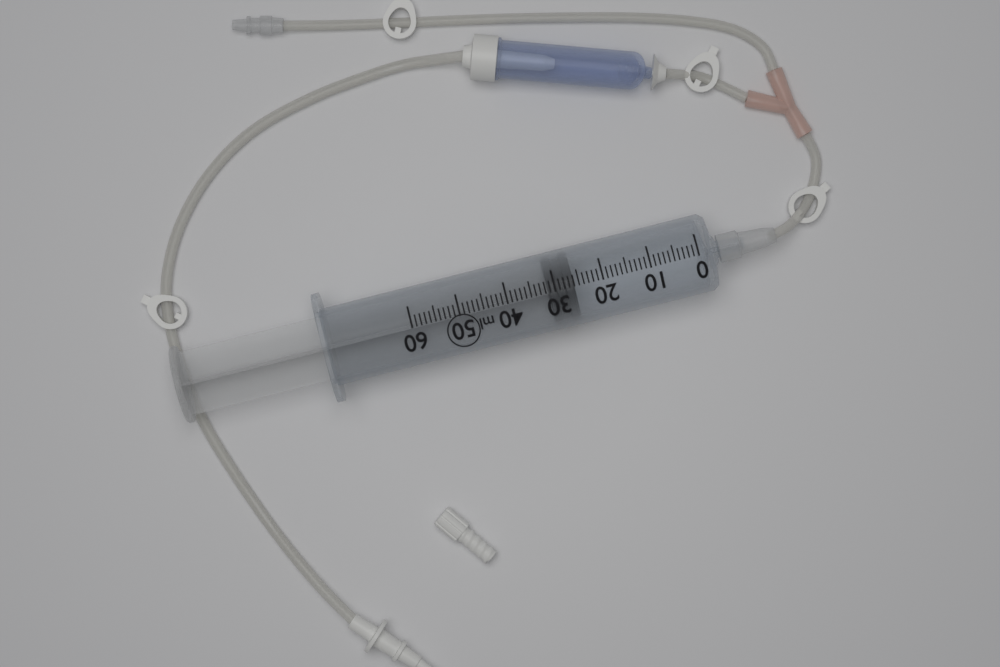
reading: 26 ml
